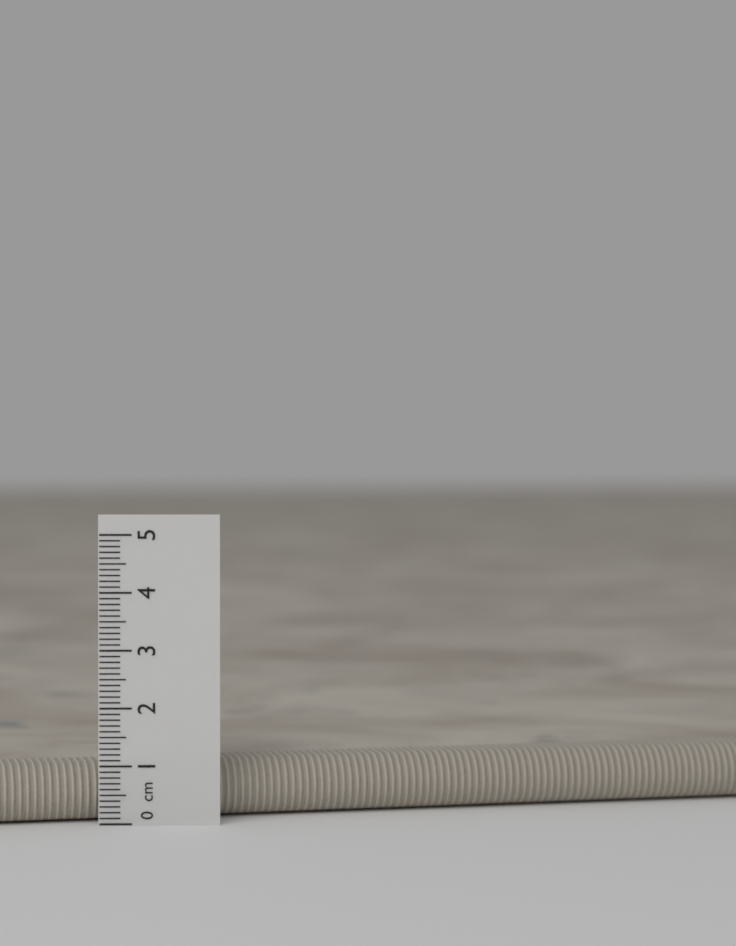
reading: 1.0 cm
